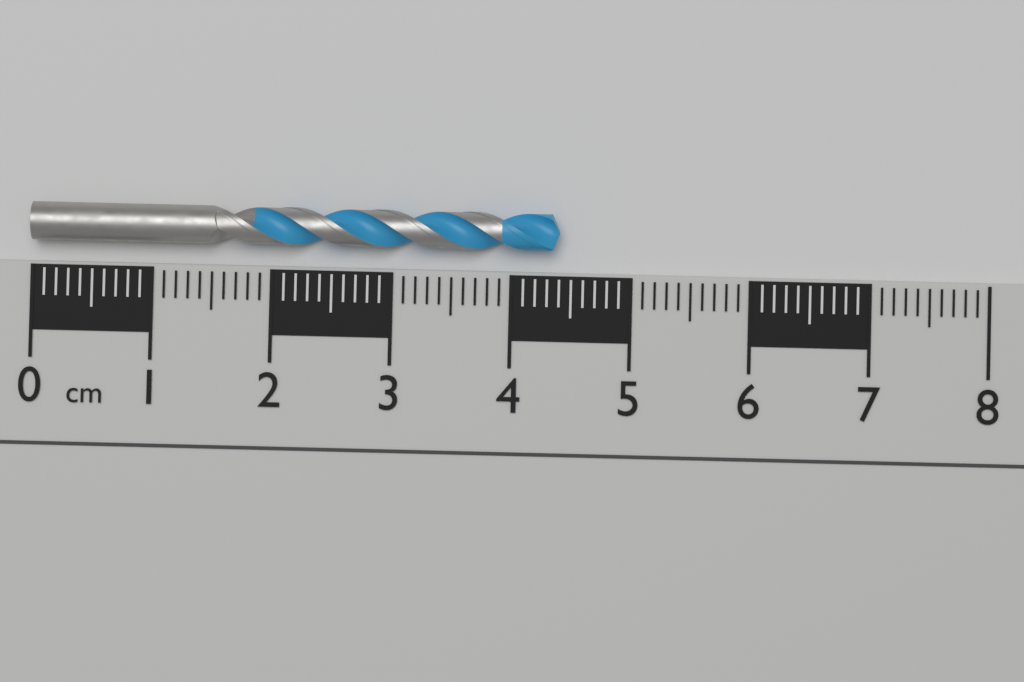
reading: 4.4 cm
